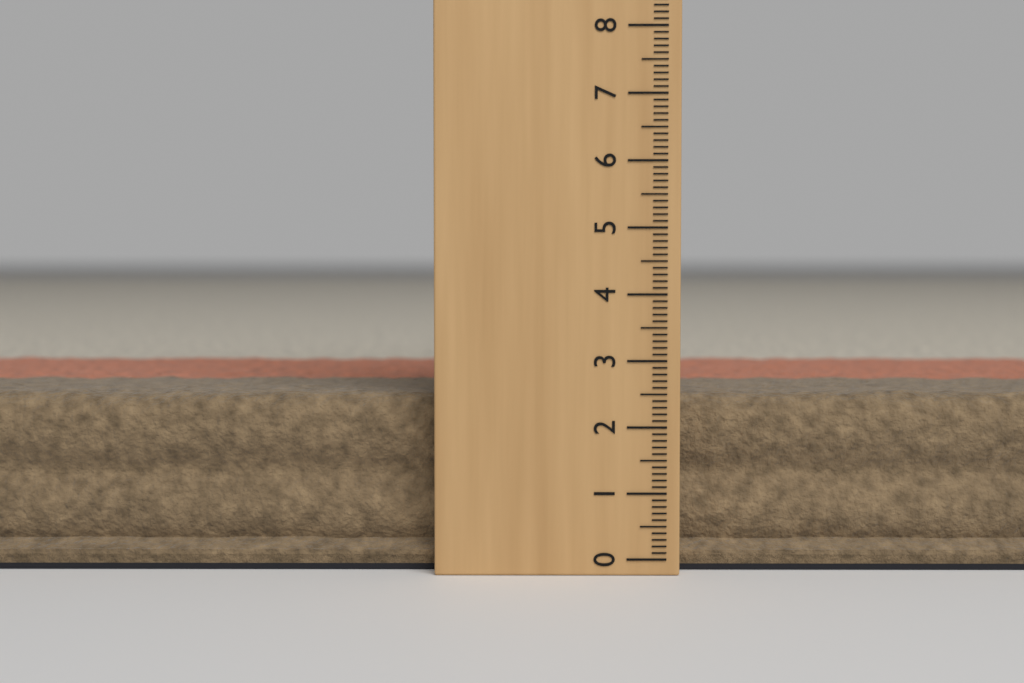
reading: 2.5 (no unit)
